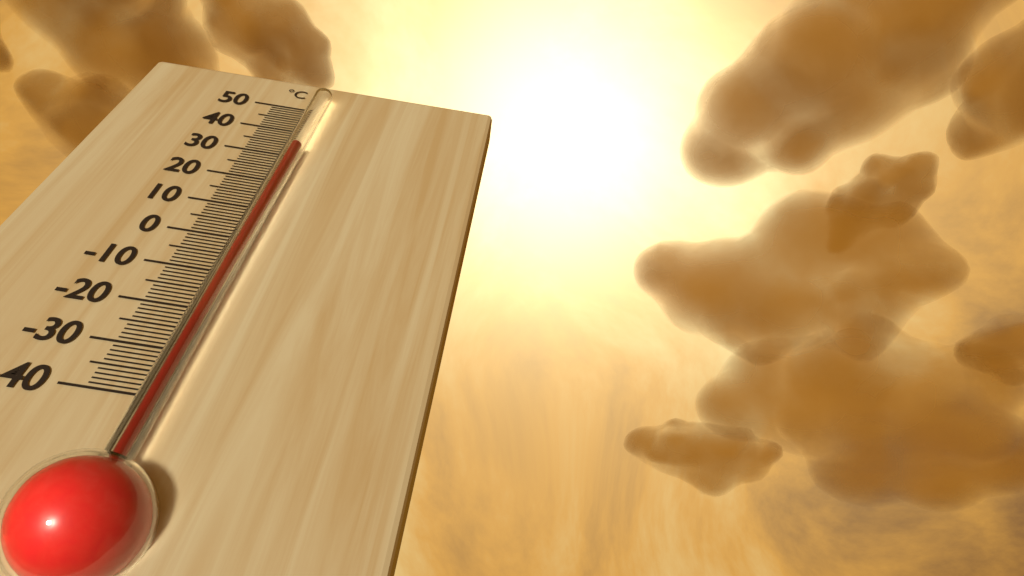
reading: 31 °C
